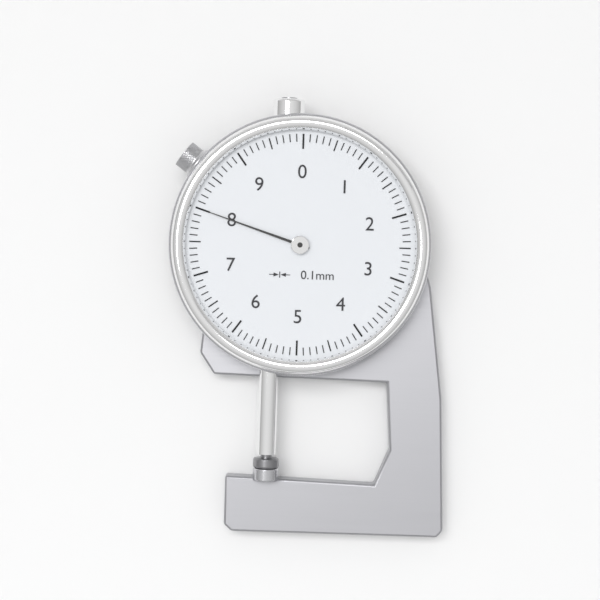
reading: 8.0 mm
